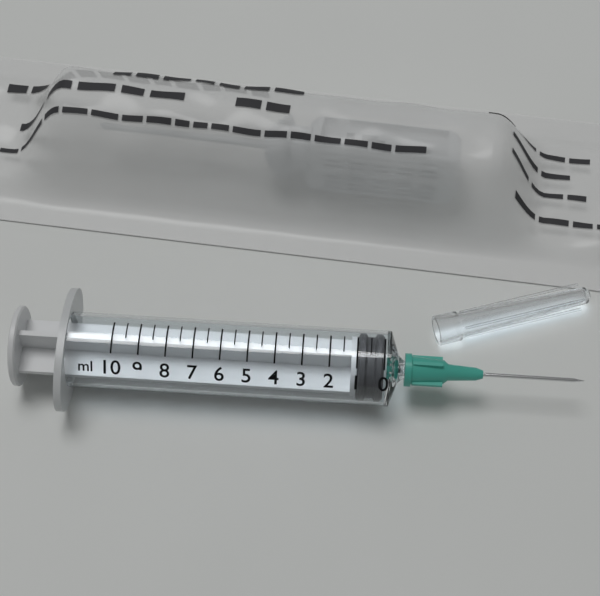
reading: 0.0 ml
